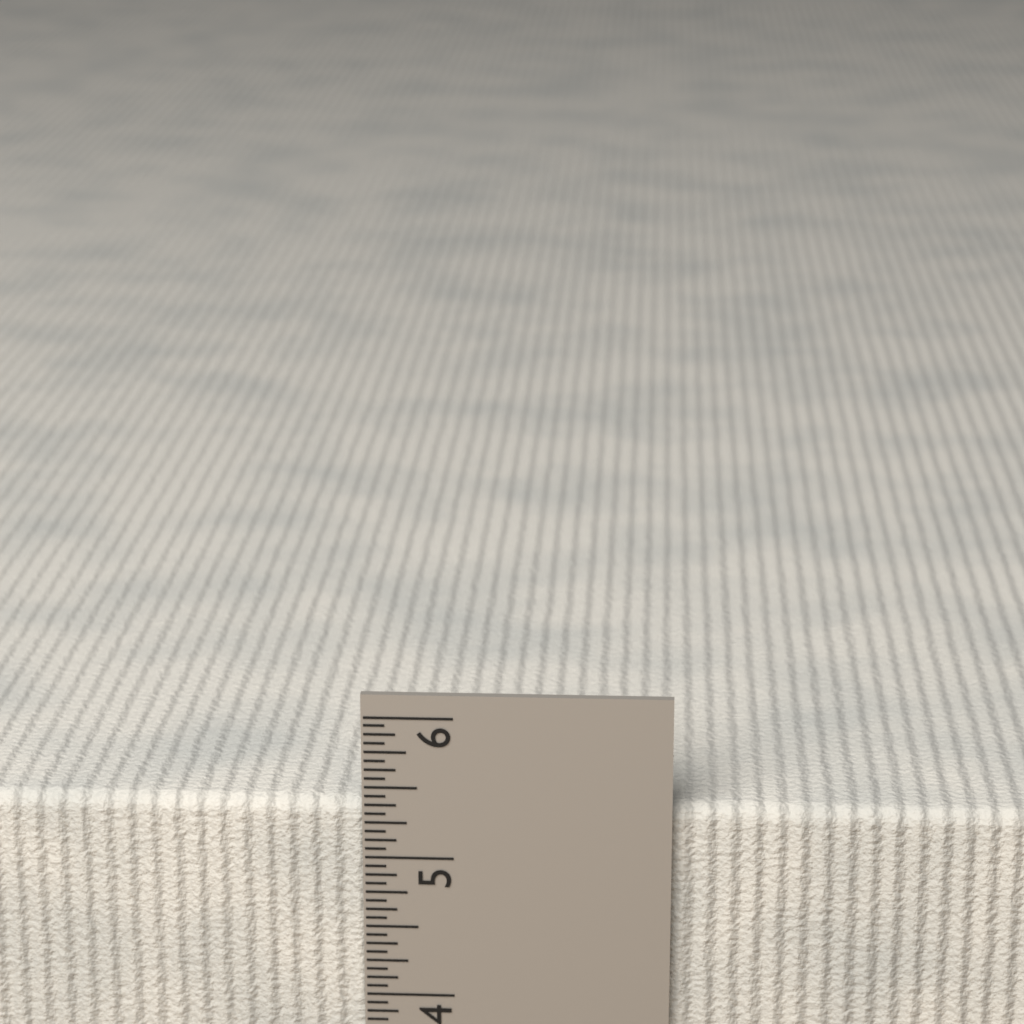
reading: 5.3750 in
